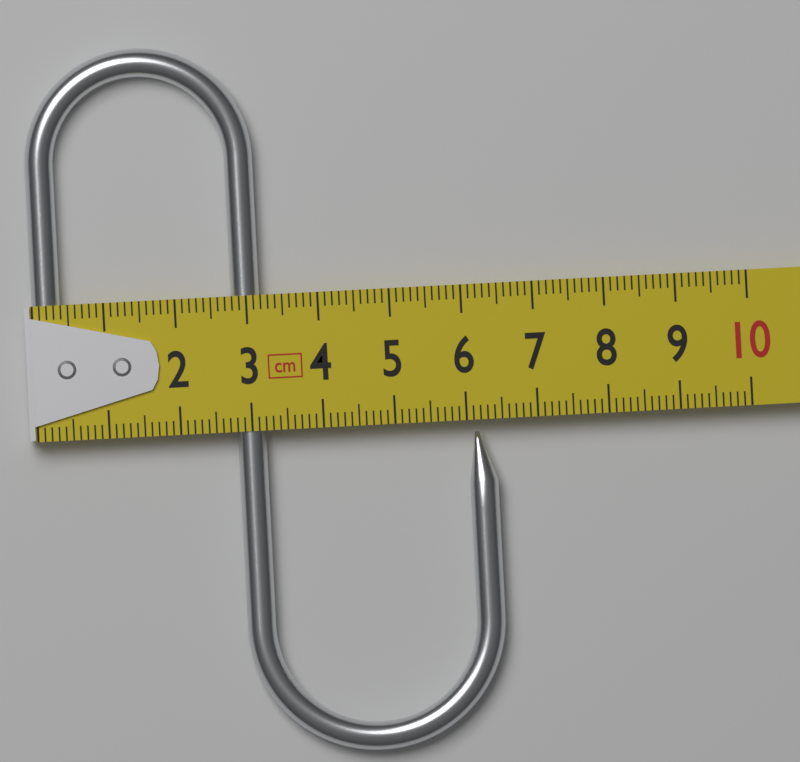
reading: 6.4 cm
